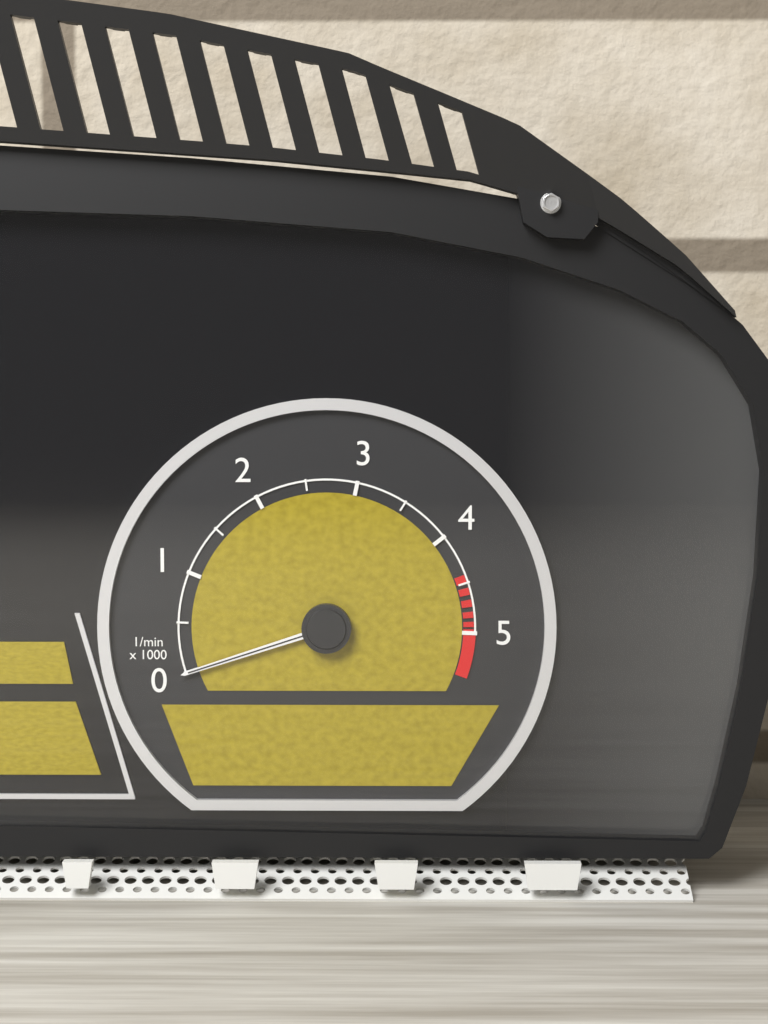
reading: 0 1/min
